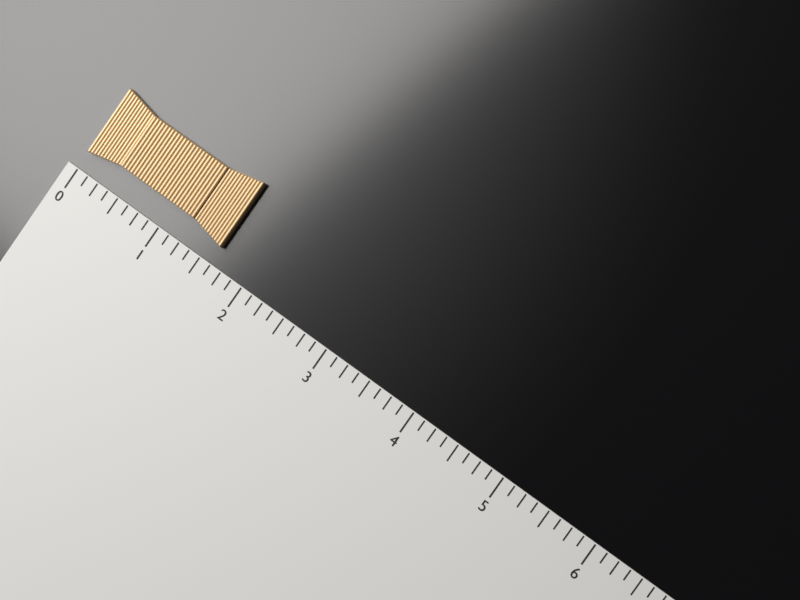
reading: 1.625 (no unit)
